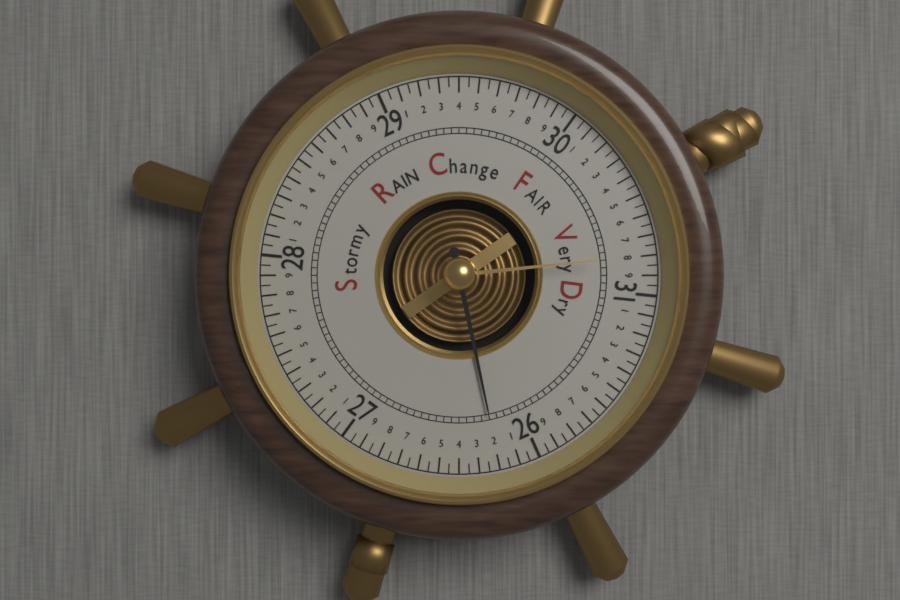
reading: 26.20 (no unit)
